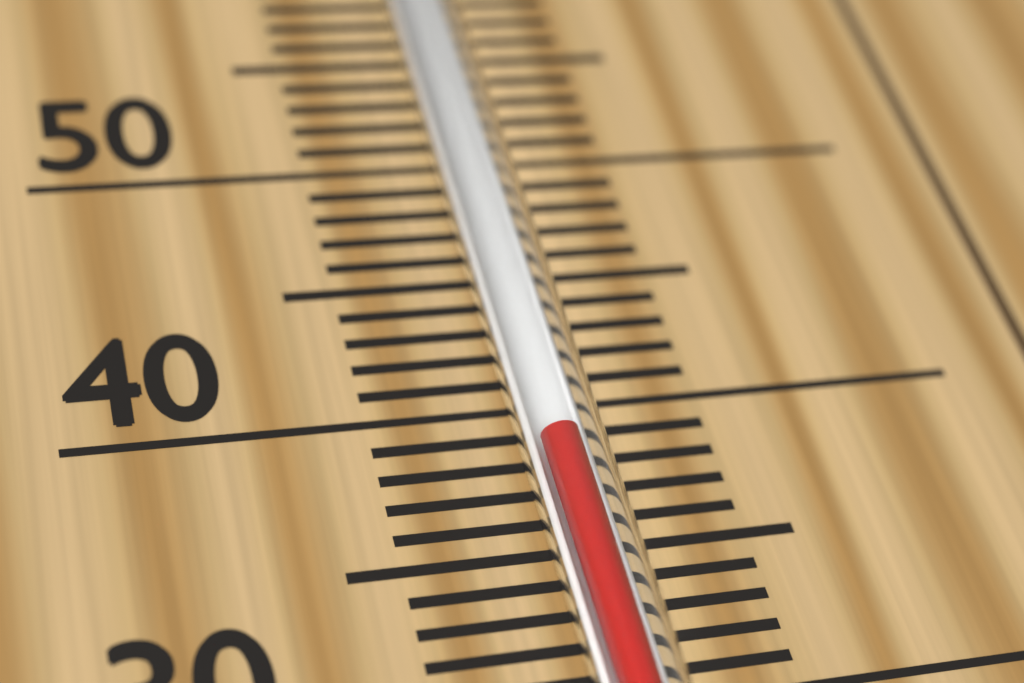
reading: 38 °C
